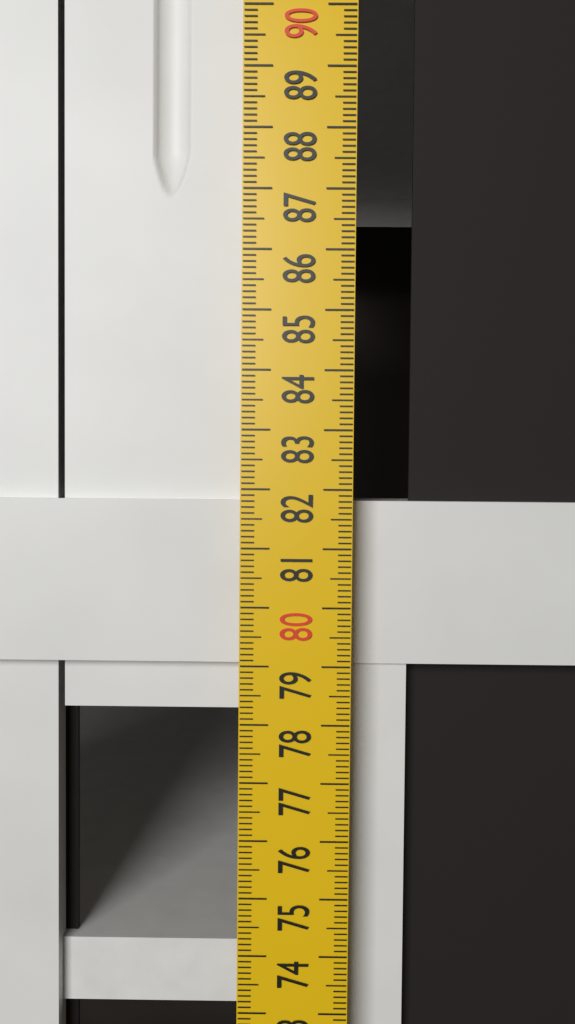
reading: 81.8 cm
